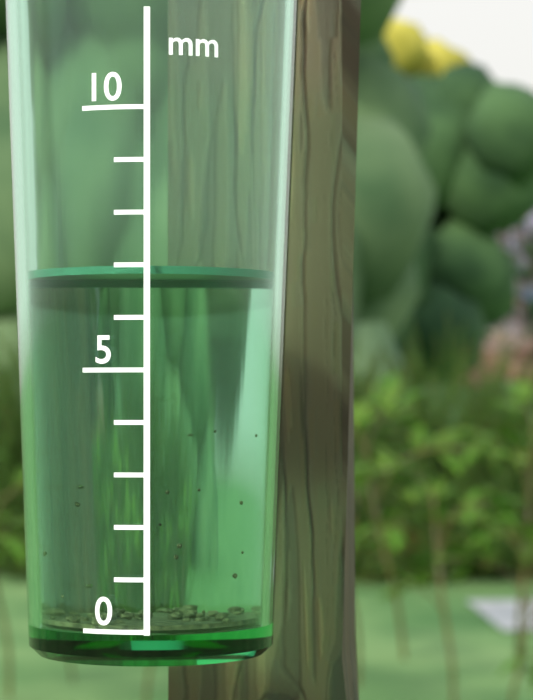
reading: 7 mm
